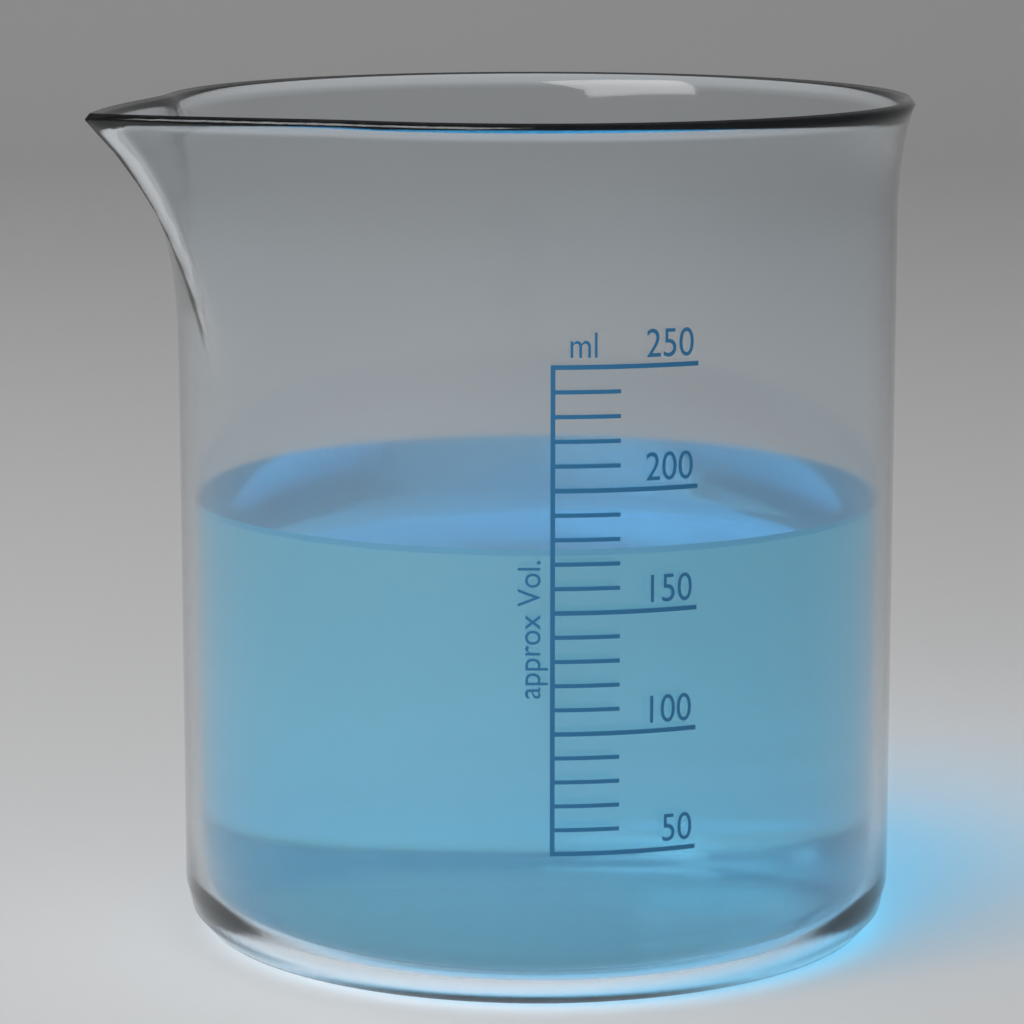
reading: 175 ml
